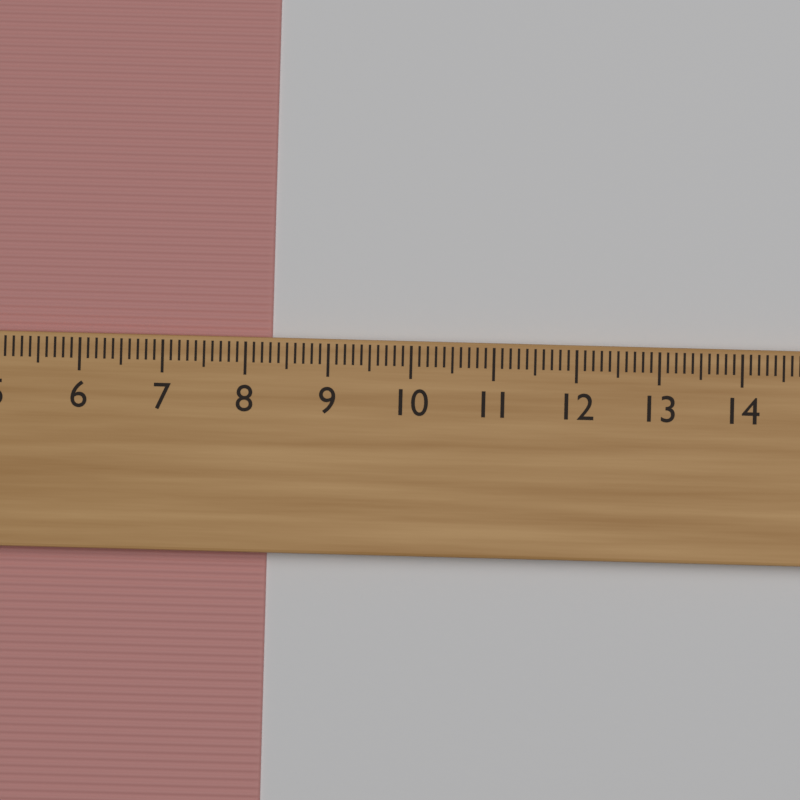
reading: 8.3 cm
